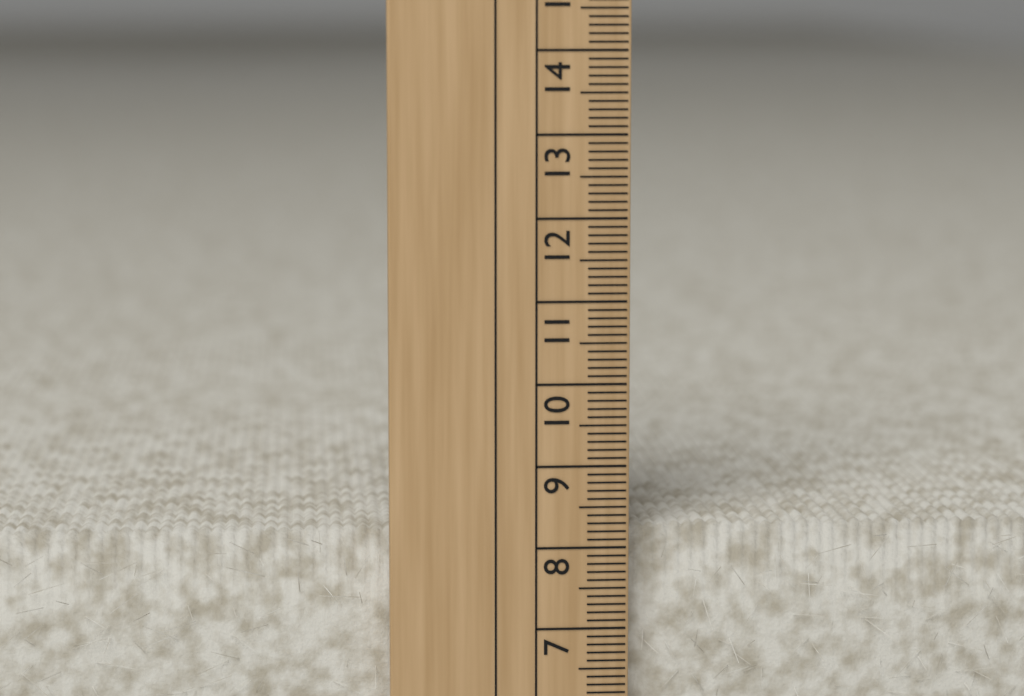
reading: 8.2 cm
